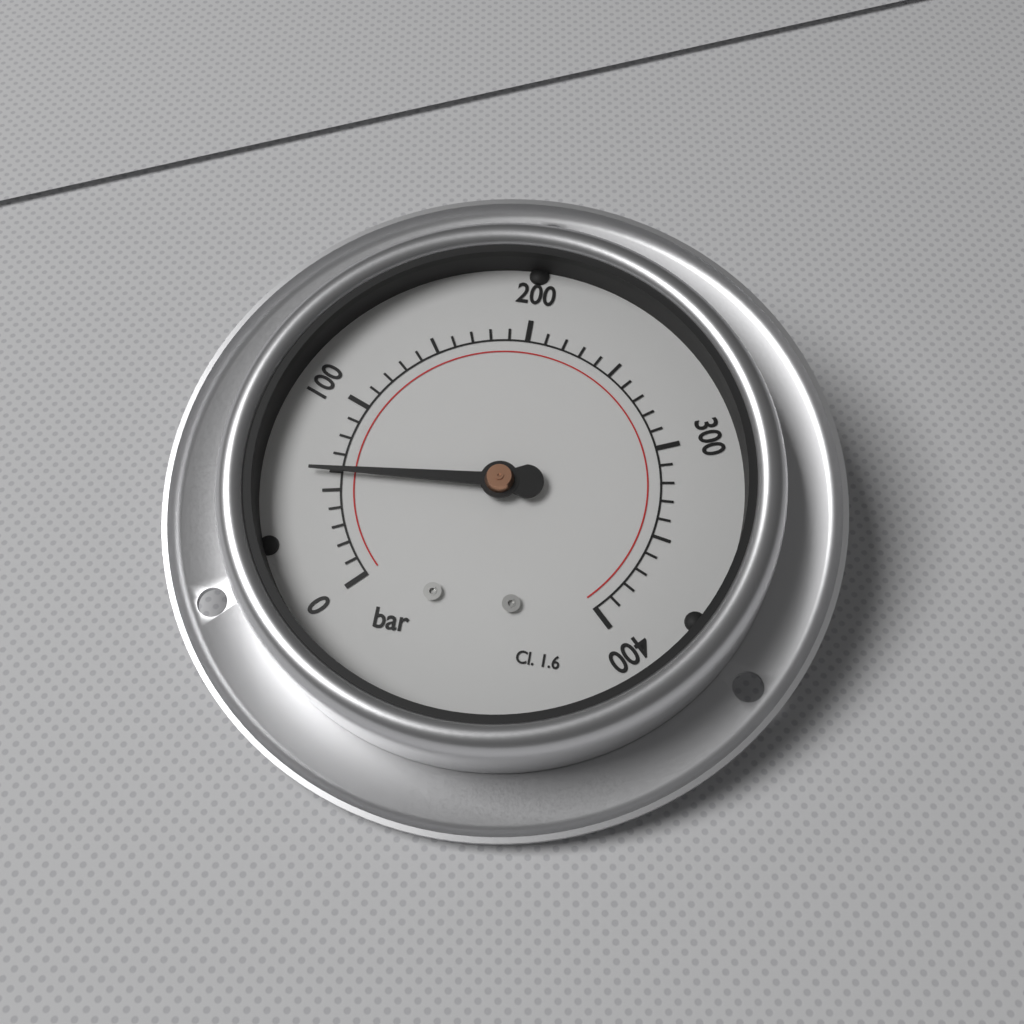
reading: 60 bar
